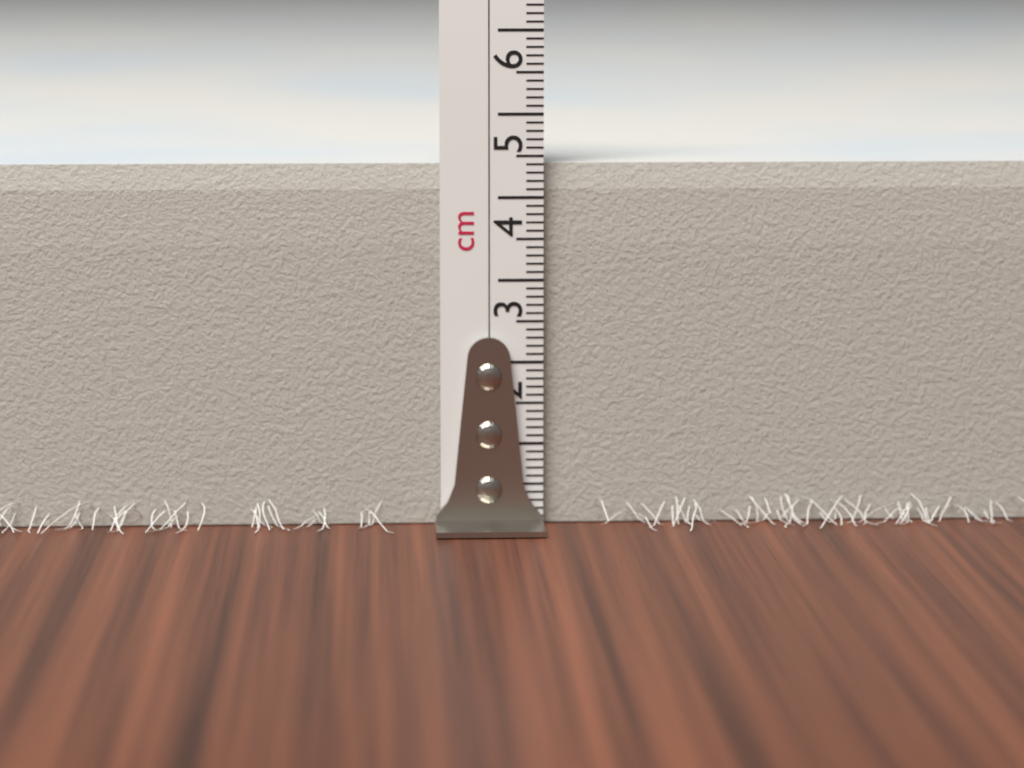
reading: 4.4 cm
